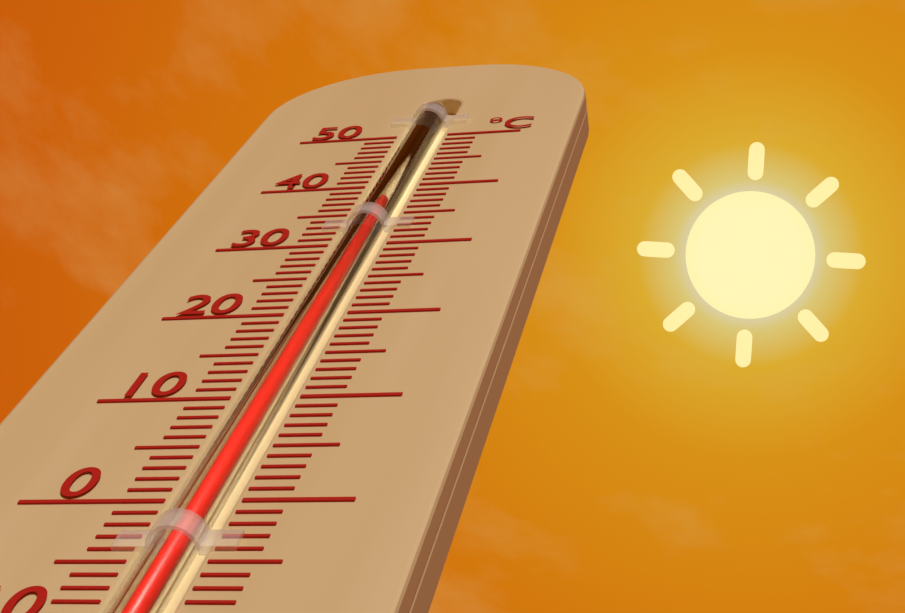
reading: 37 °C
